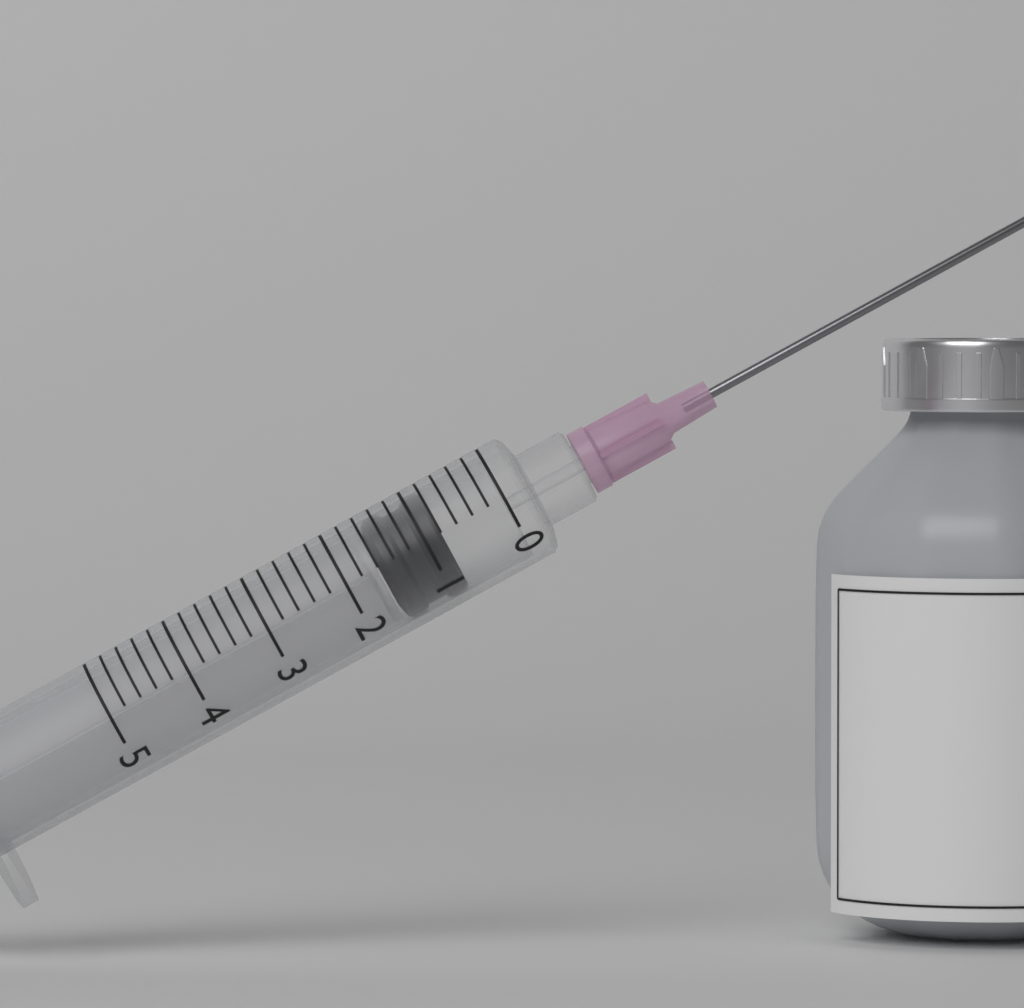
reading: 0.8 (no unit)
